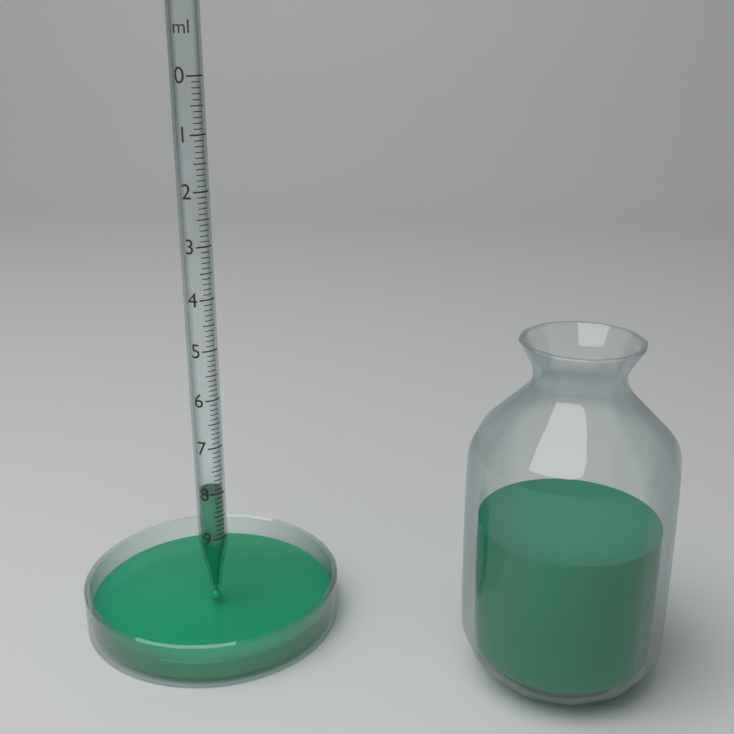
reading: 8.0 ml
